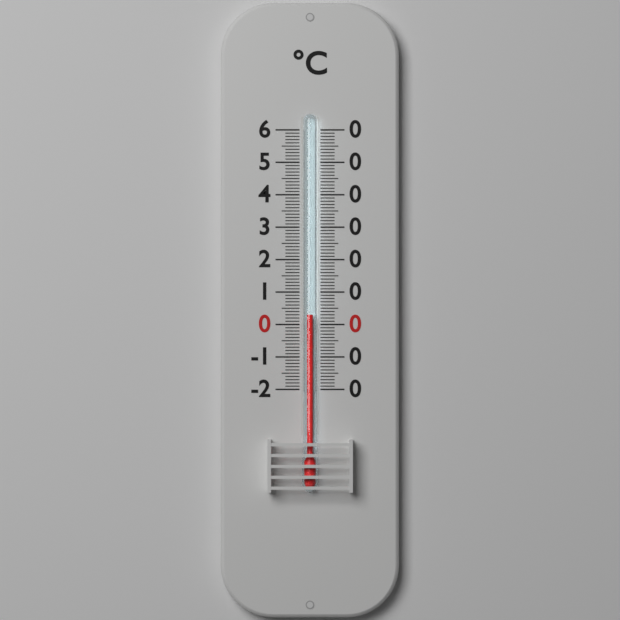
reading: 3 °C
